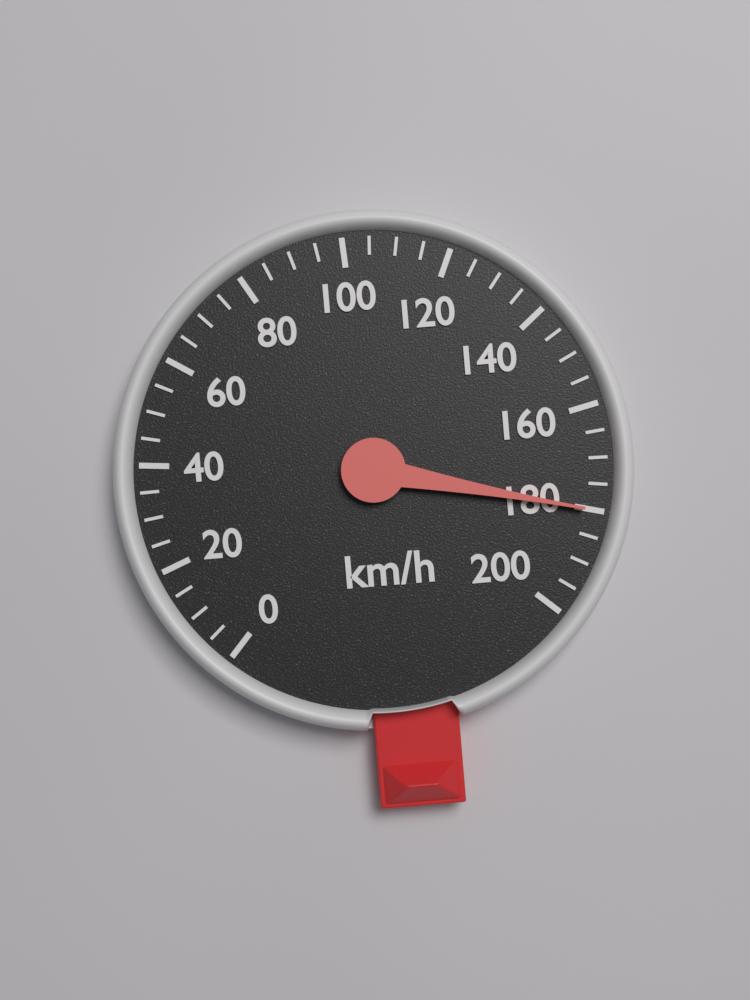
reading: 180 km/h
